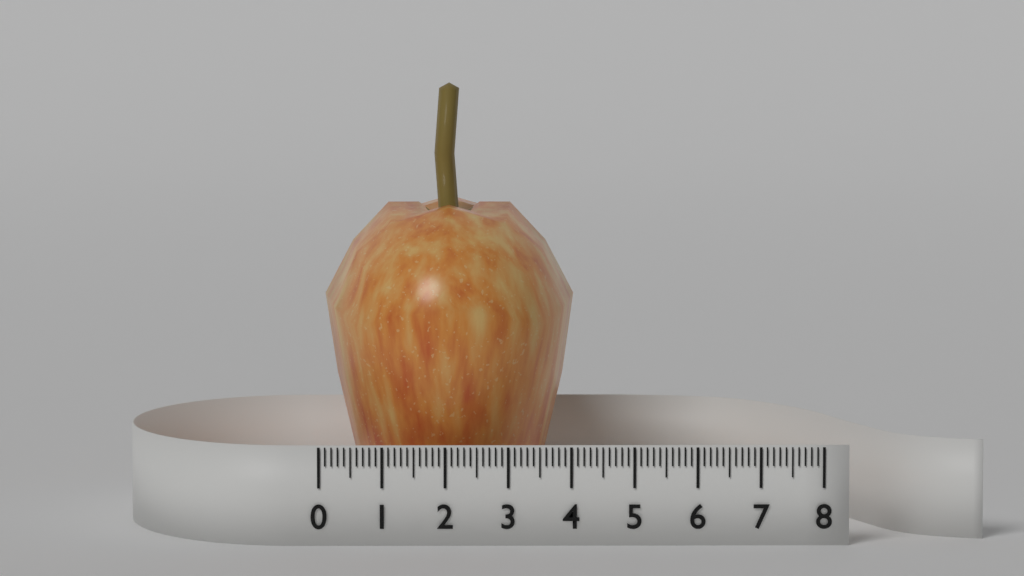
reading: 4.1 (no unit)
